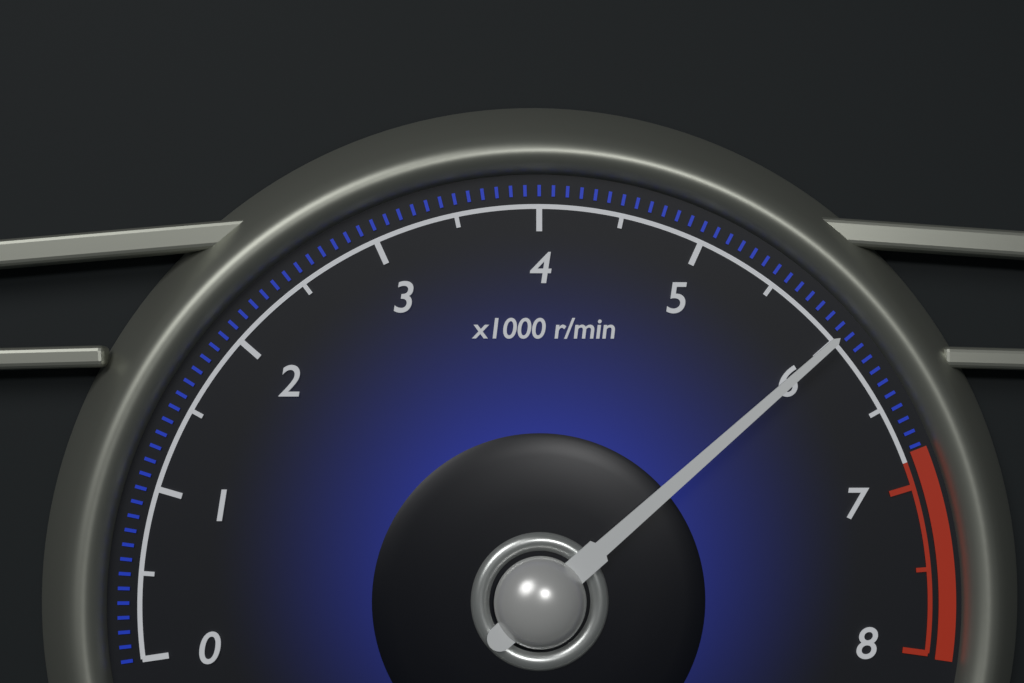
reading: 6.0 x1000 r/min
